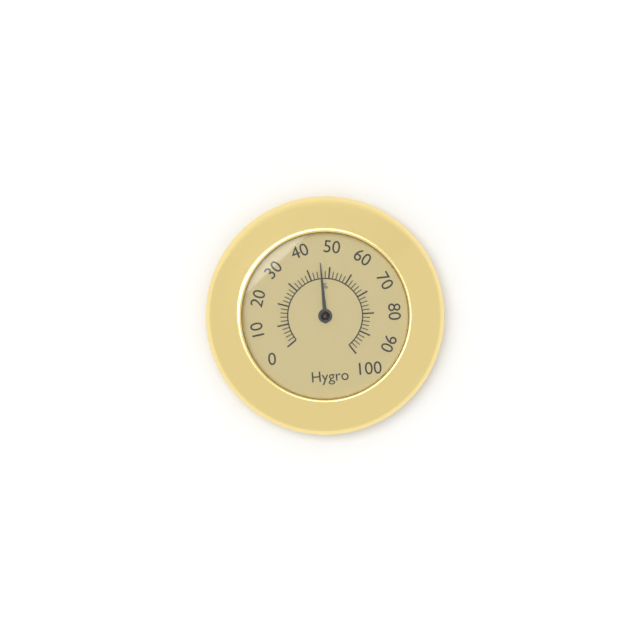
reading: 46 %
